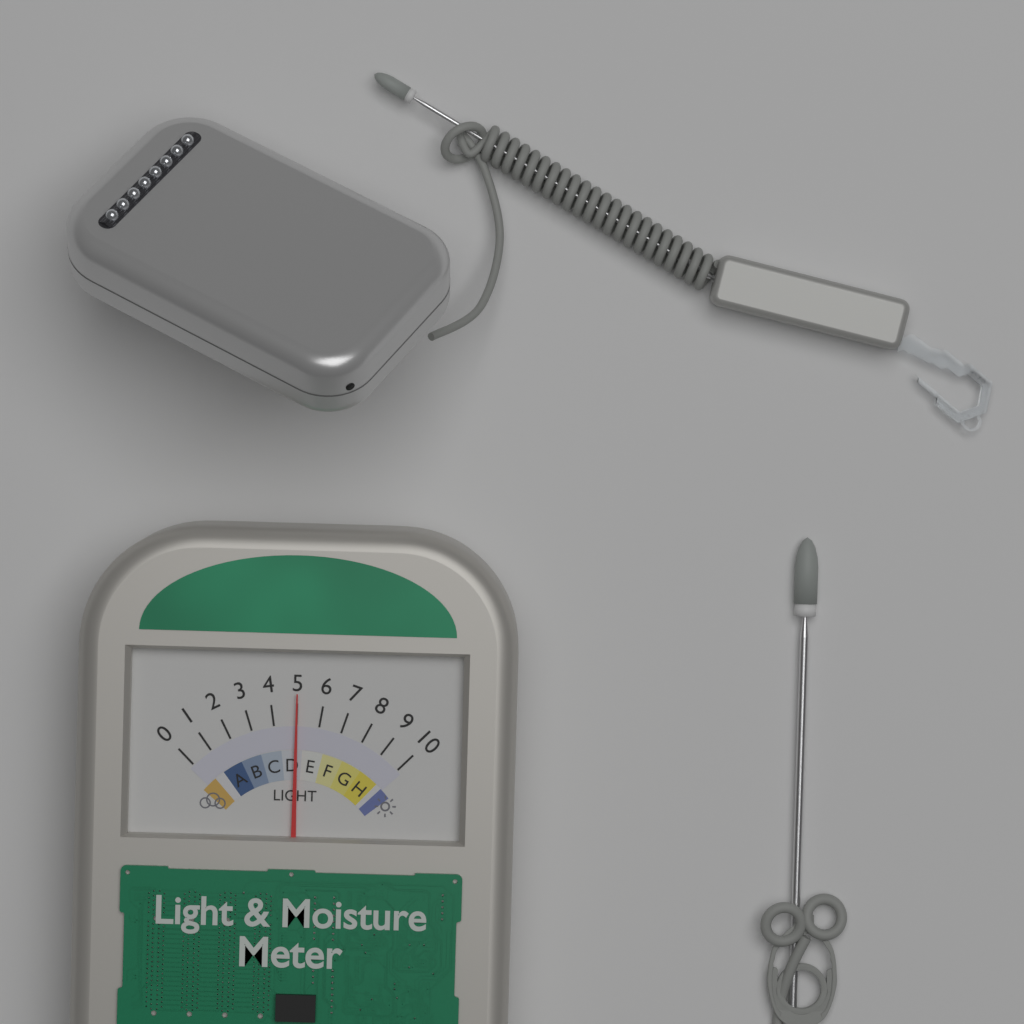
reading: 5 (no unit)
